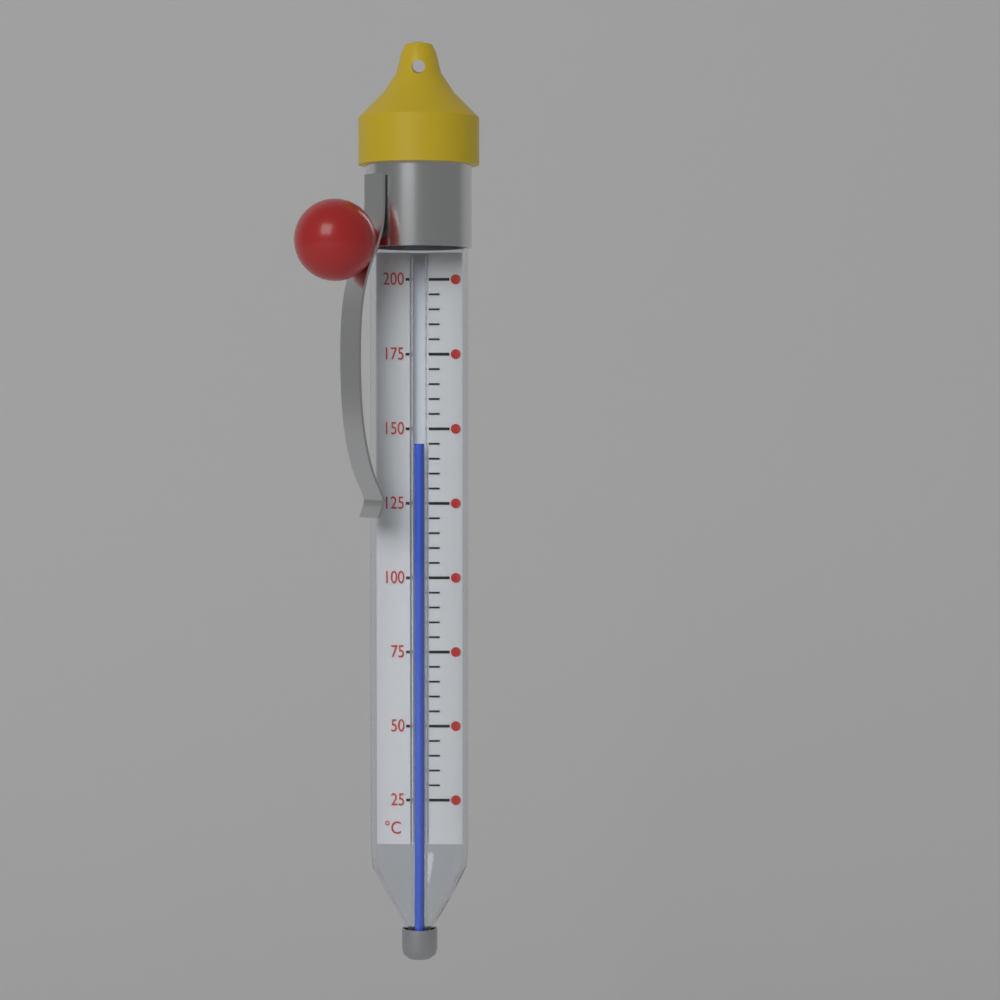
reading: 145 °C
